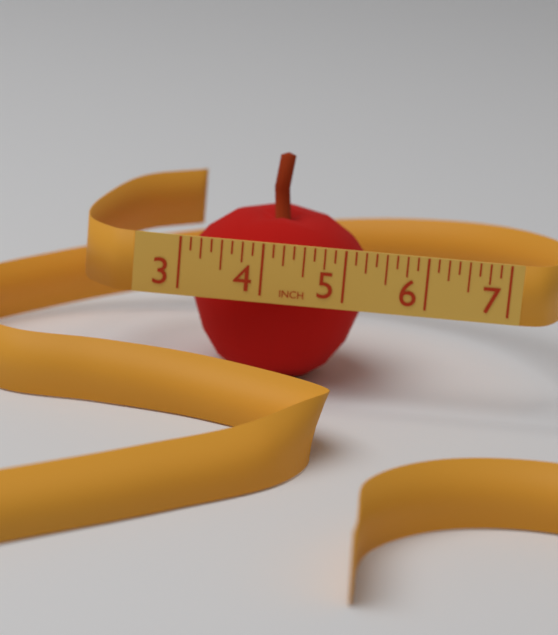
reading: 5.375 in
